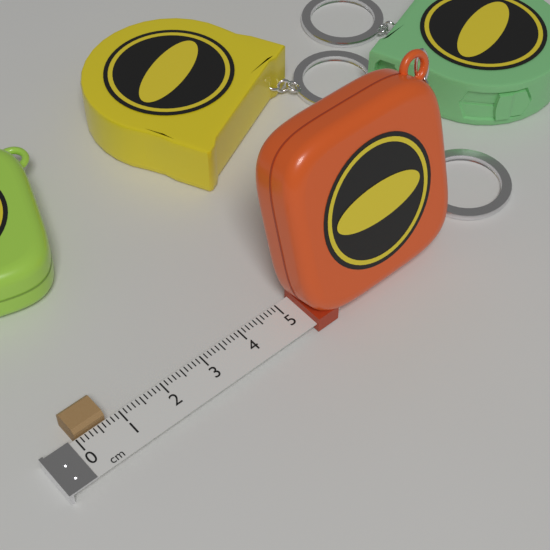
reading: 0.7 cm
